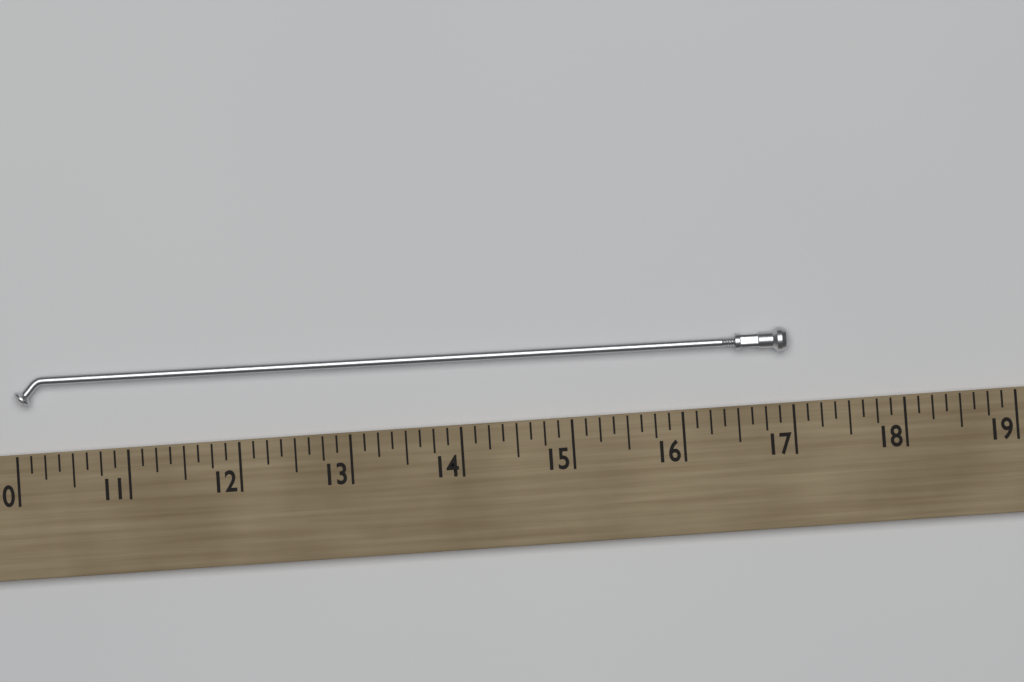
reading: 17.000 (no unit)
